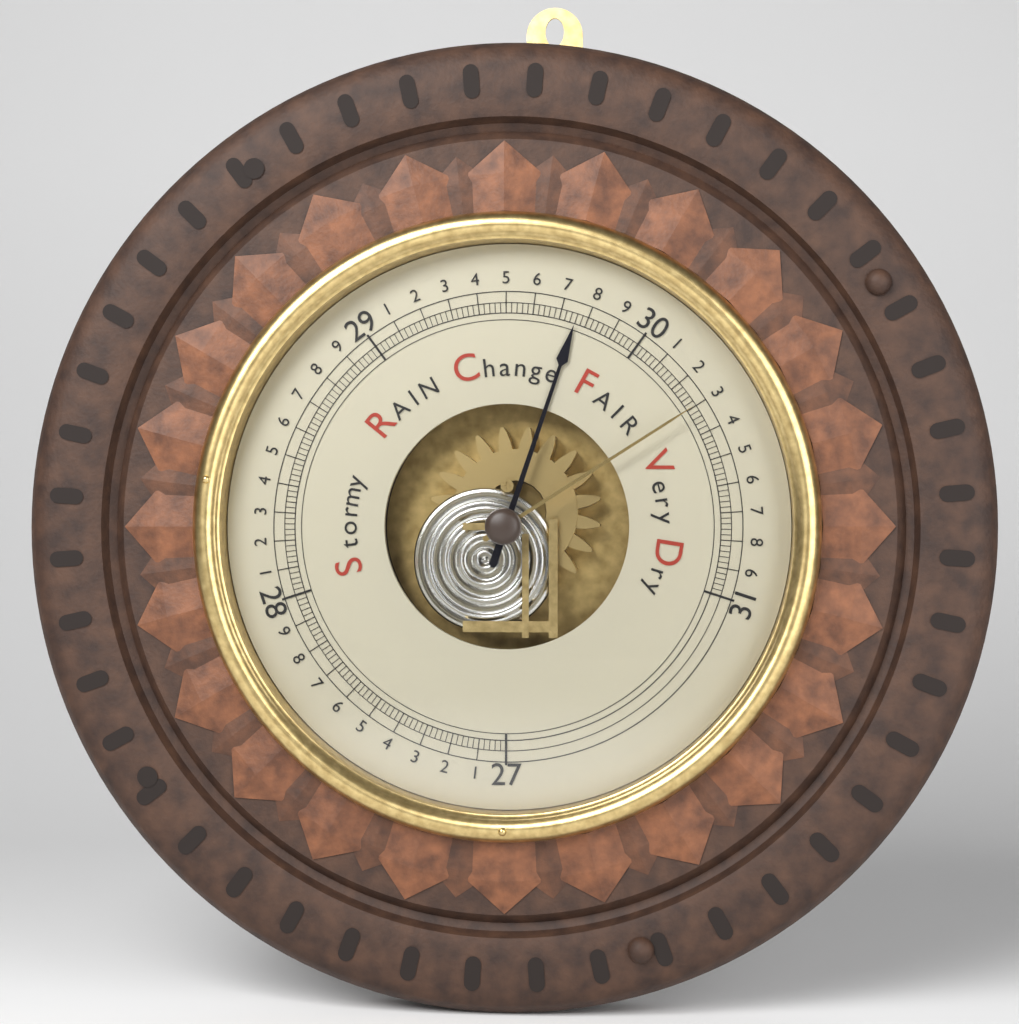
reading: 29.76 inHg
